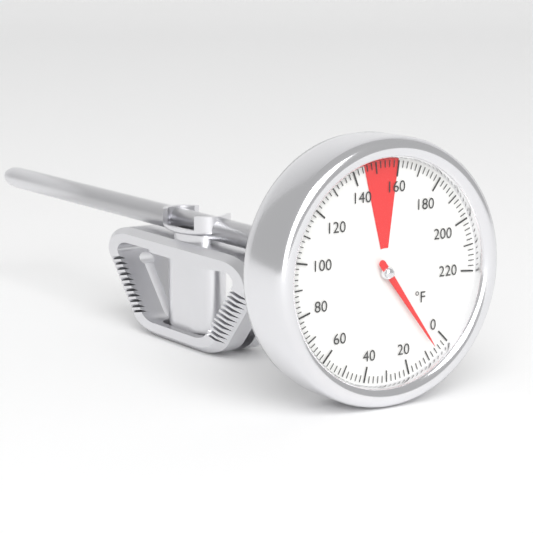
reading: 6 °F
